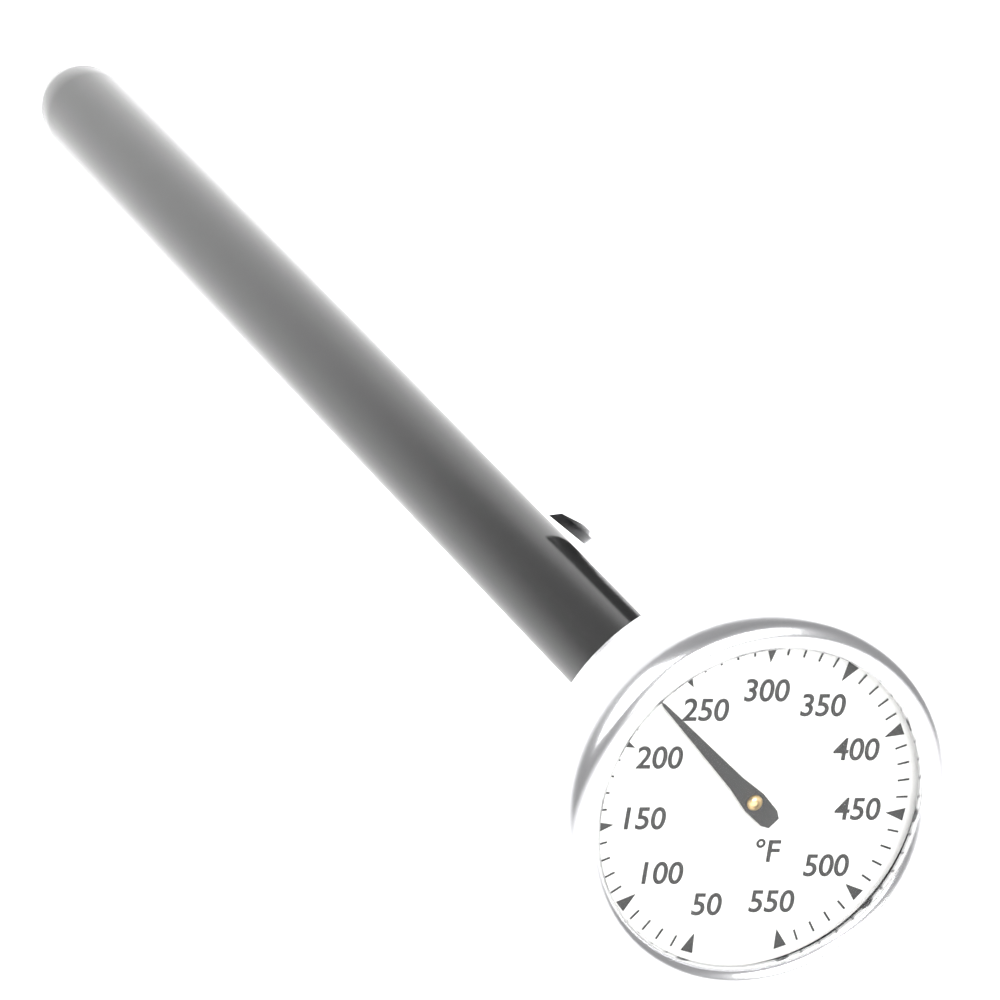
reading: 230 °F
